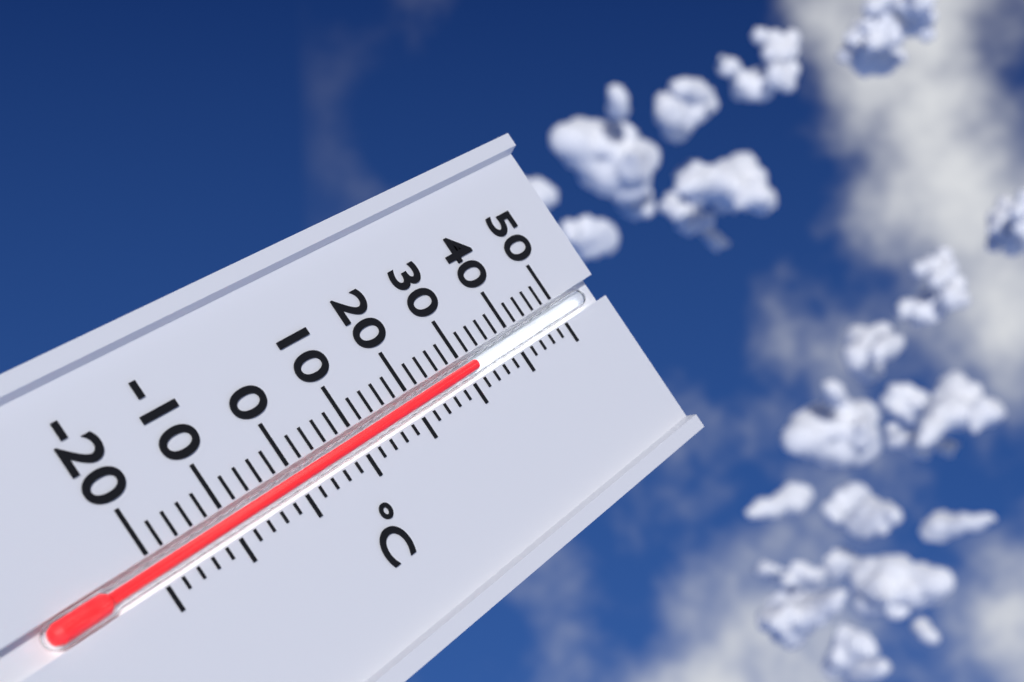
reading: 32 °C
